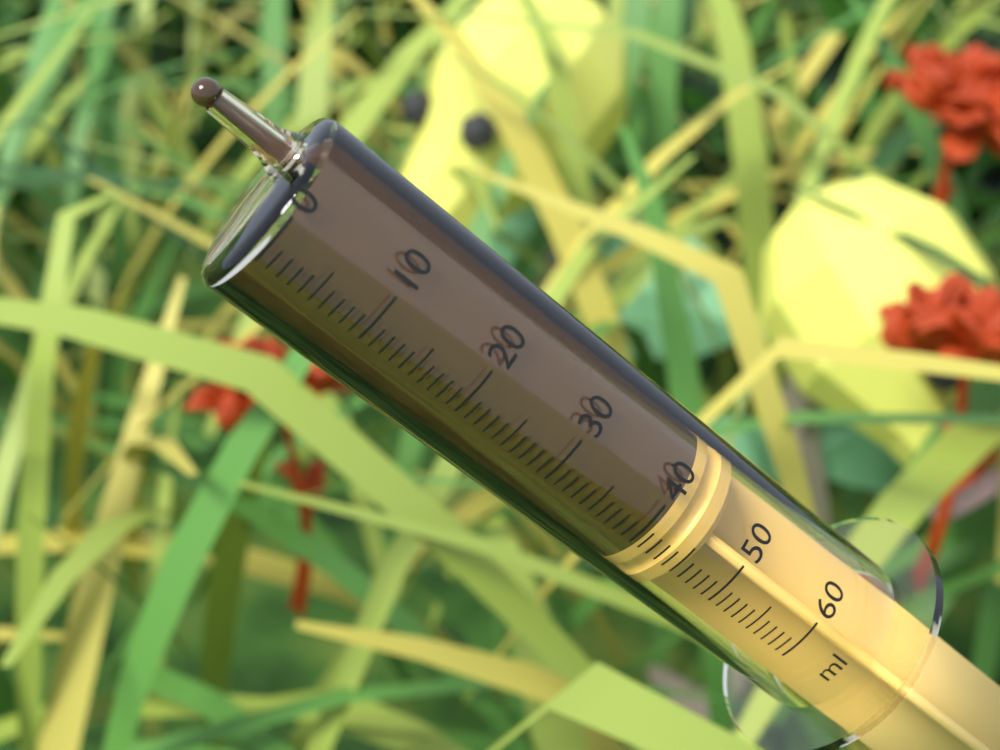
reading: 41 ml
